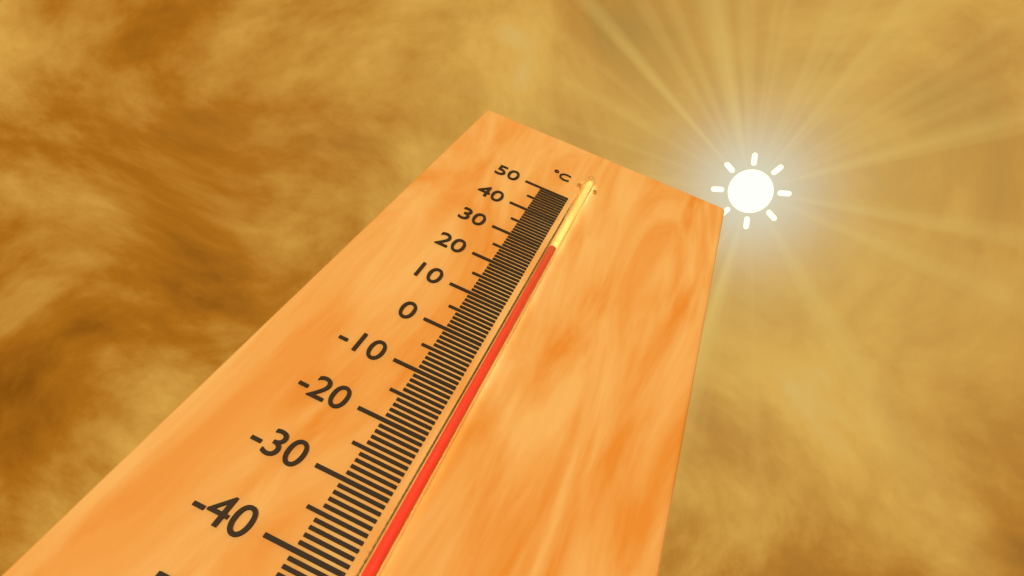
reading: 29 °C
